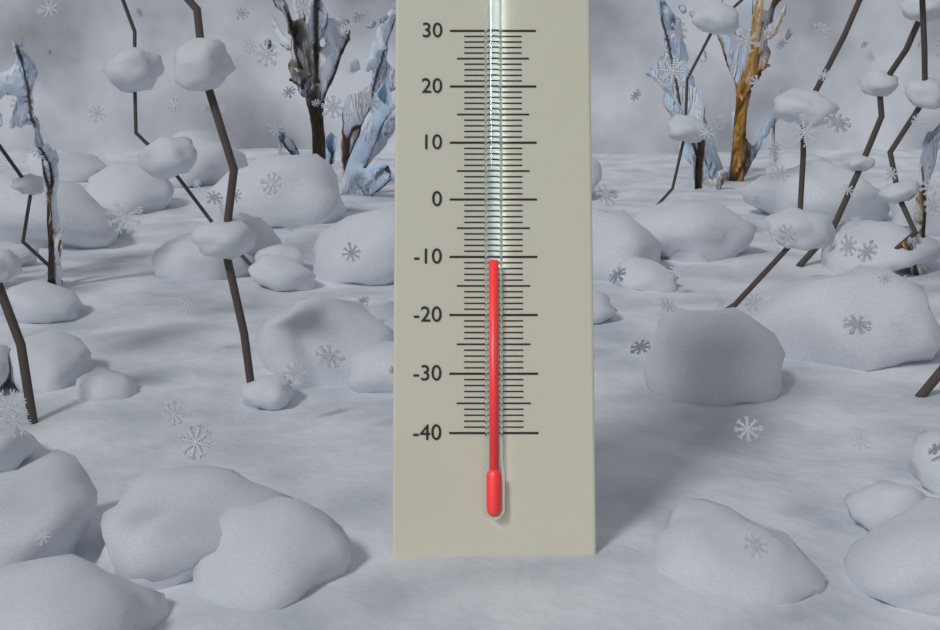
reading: -11 (no unit)
